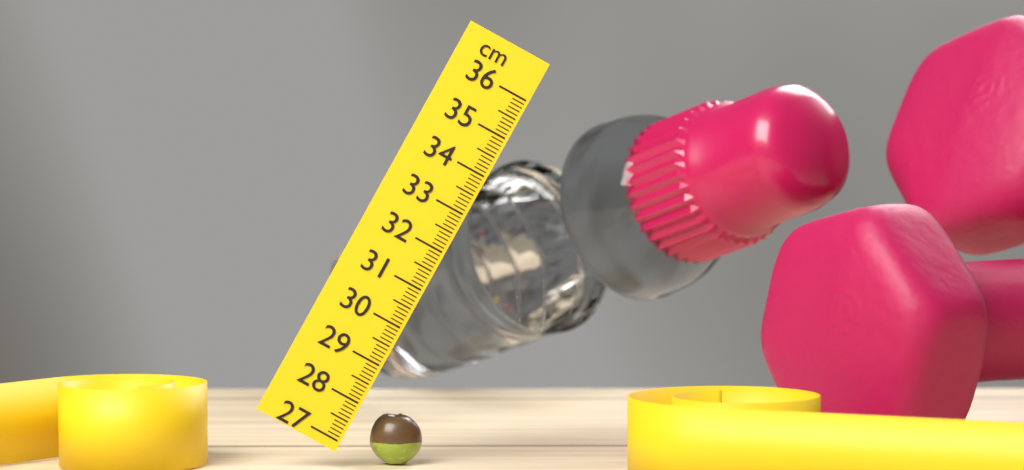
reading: 28.2 cm
